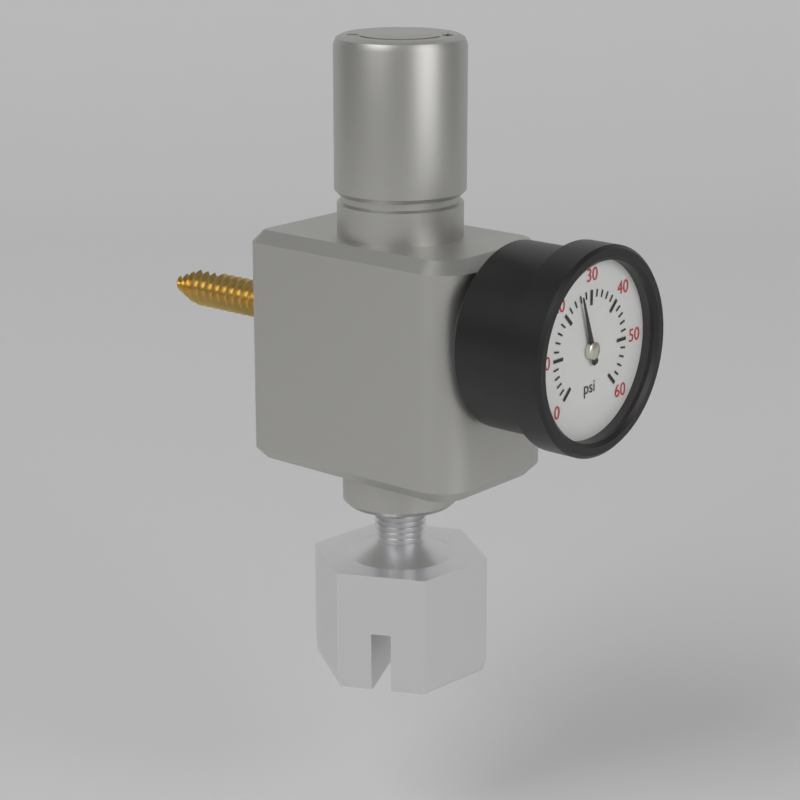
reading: 26 psi
